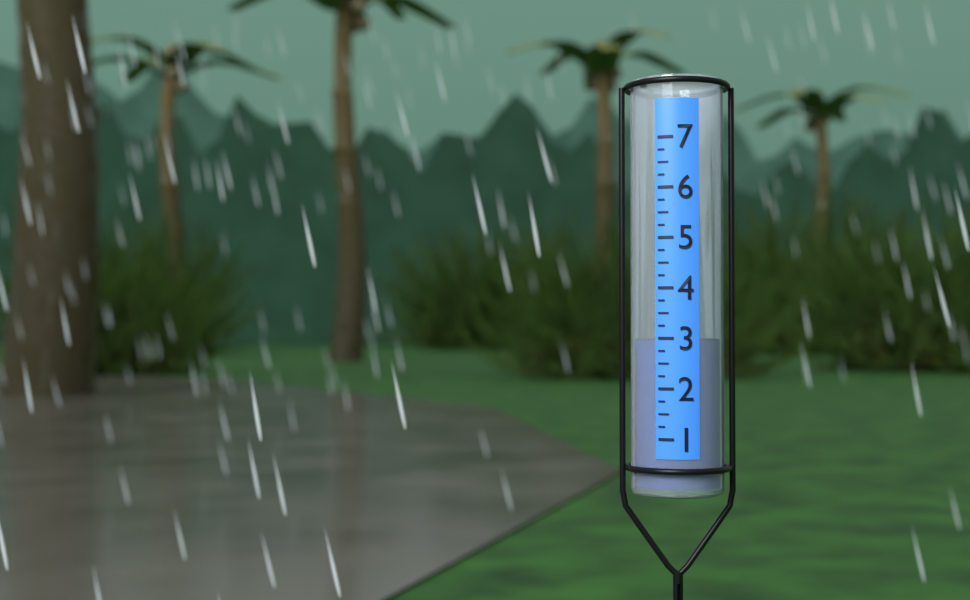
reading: 3.00 (no unit)
